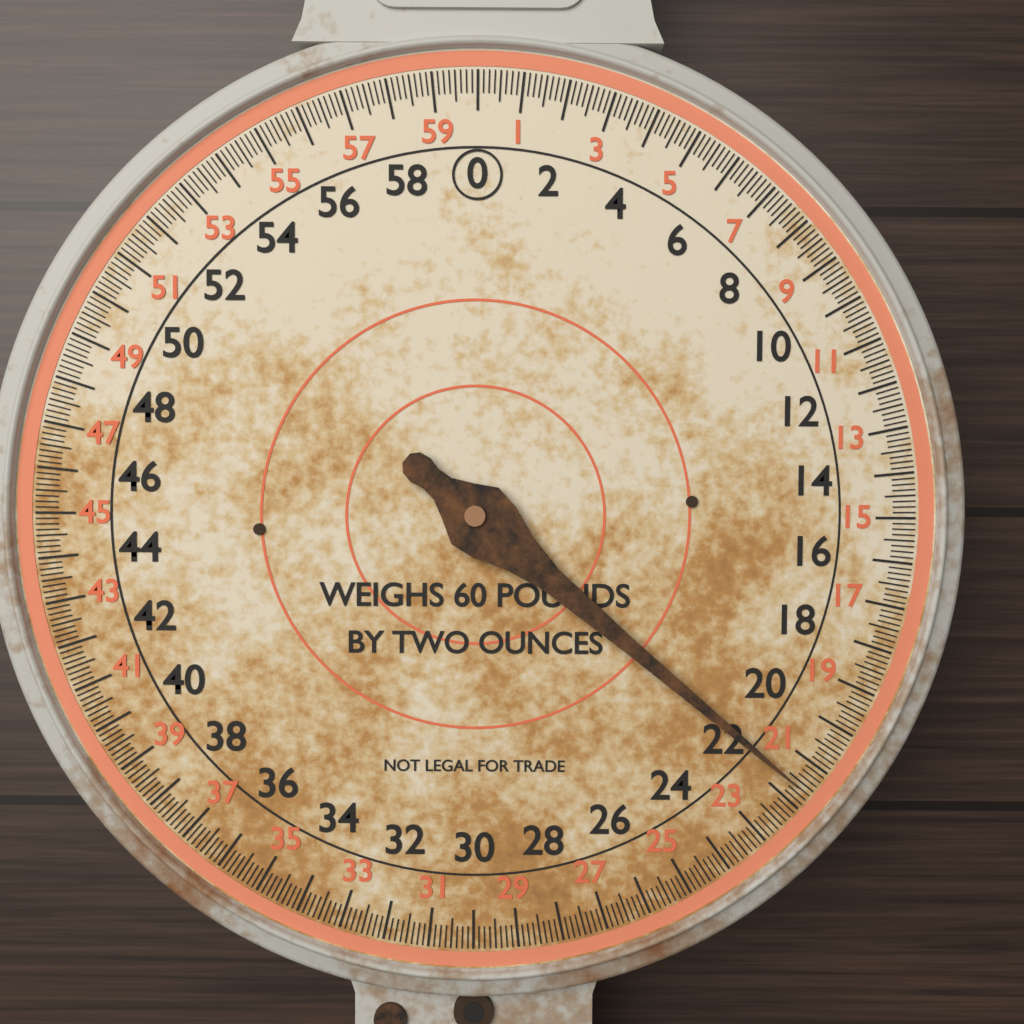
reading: 21.625 lb
